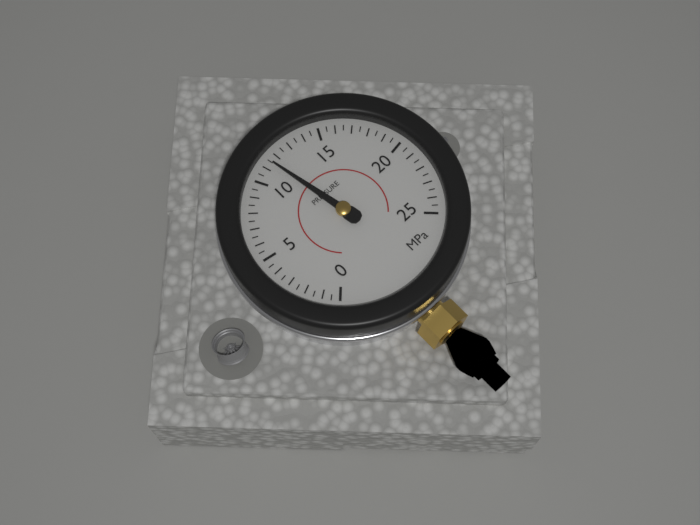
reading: 11.5 MPa
